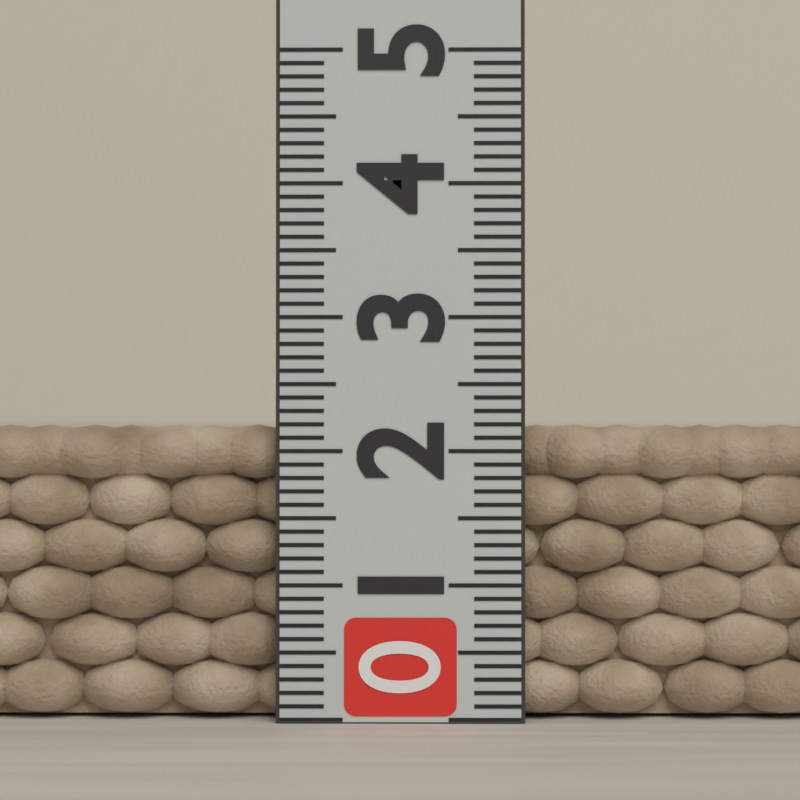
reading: 2.2 (no unit)
